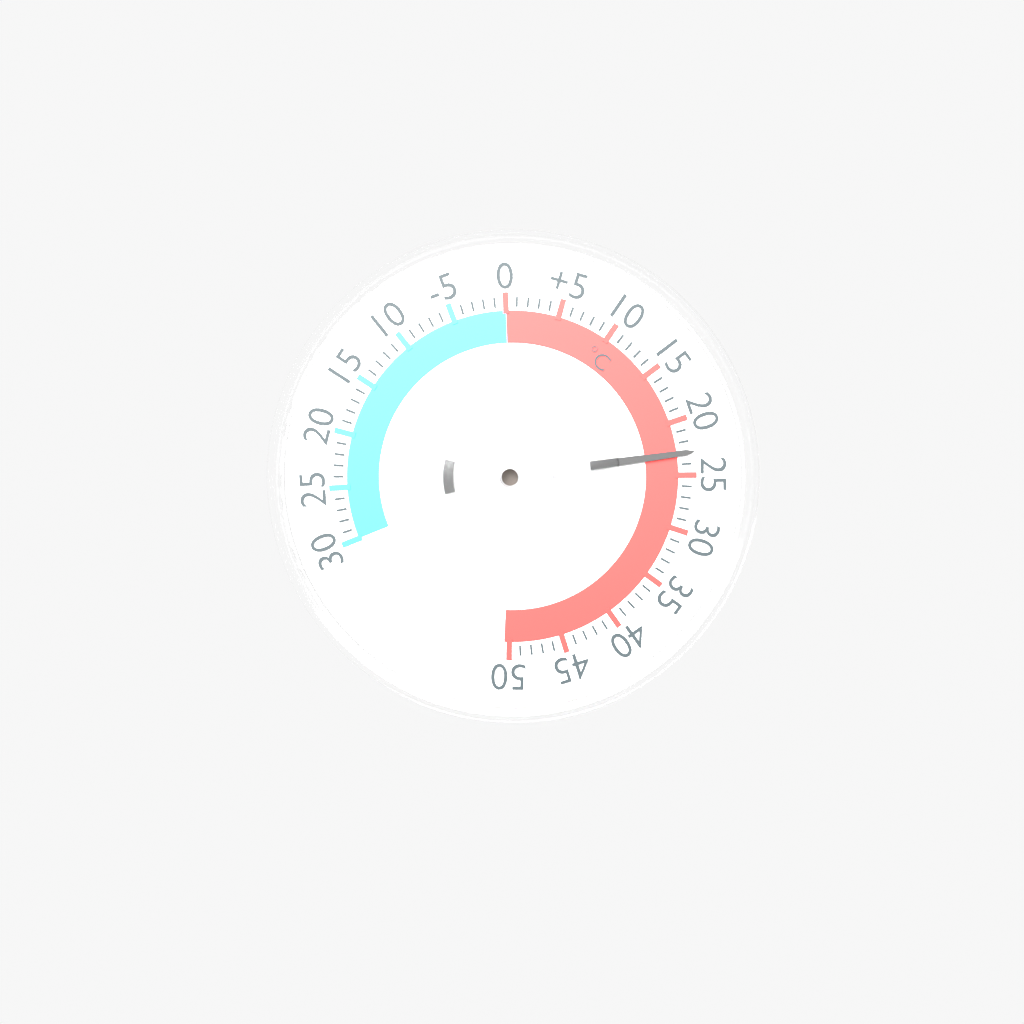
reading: 23 °C
